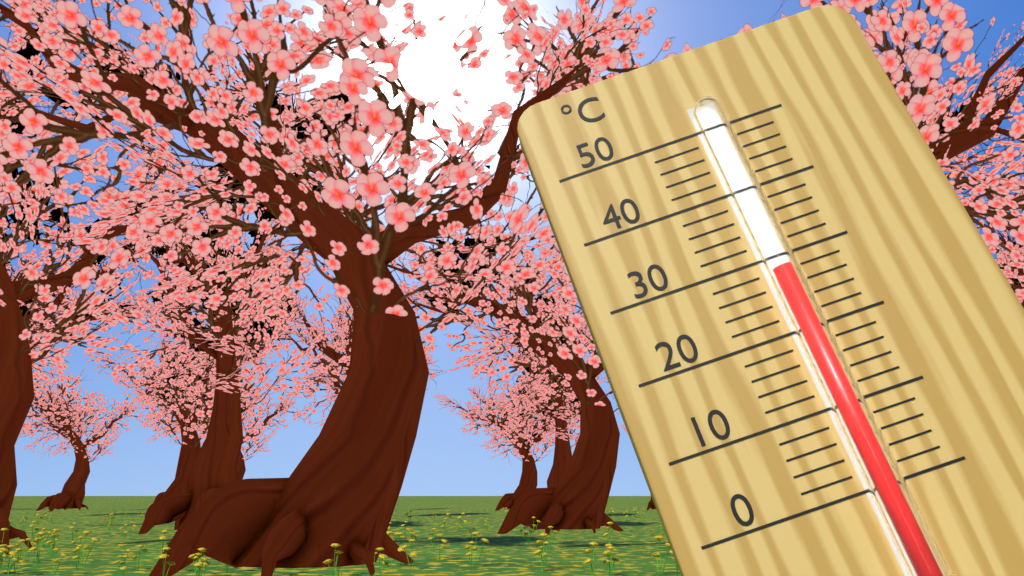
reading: 28 °C
